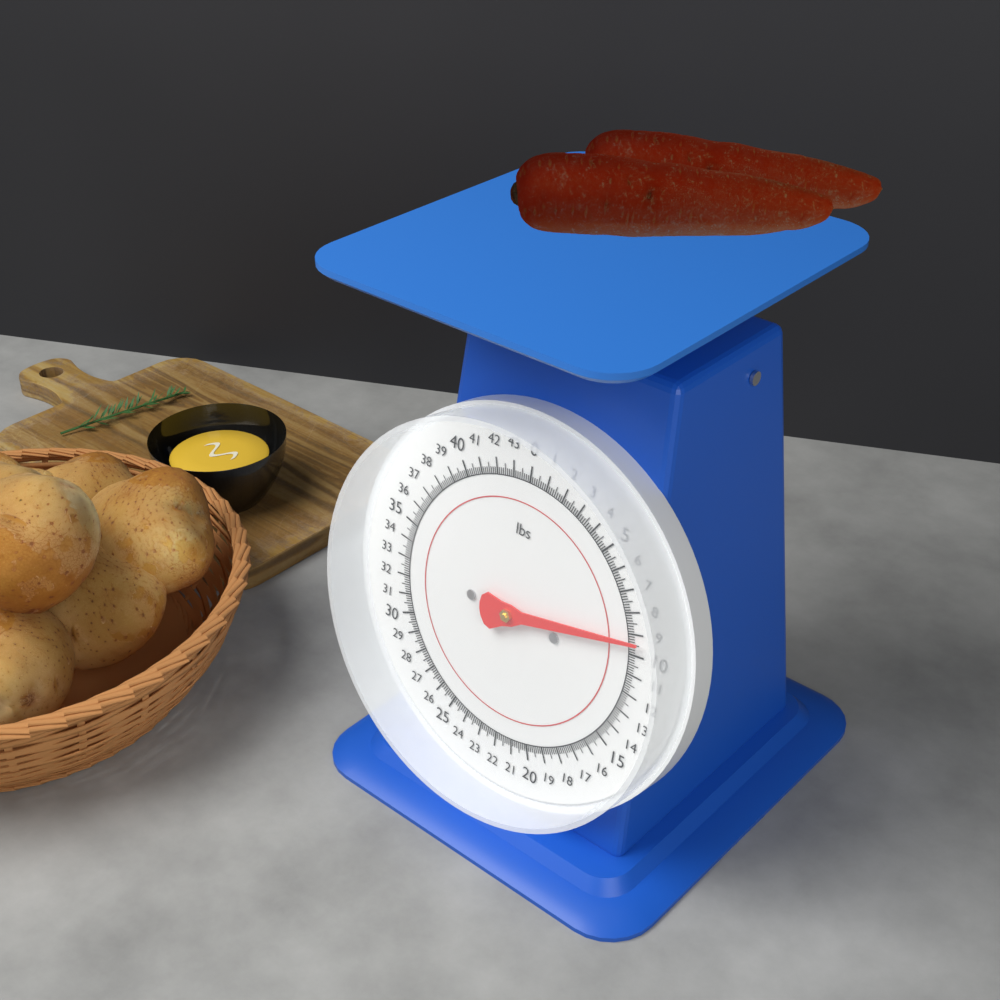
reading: 9.375 lbs
